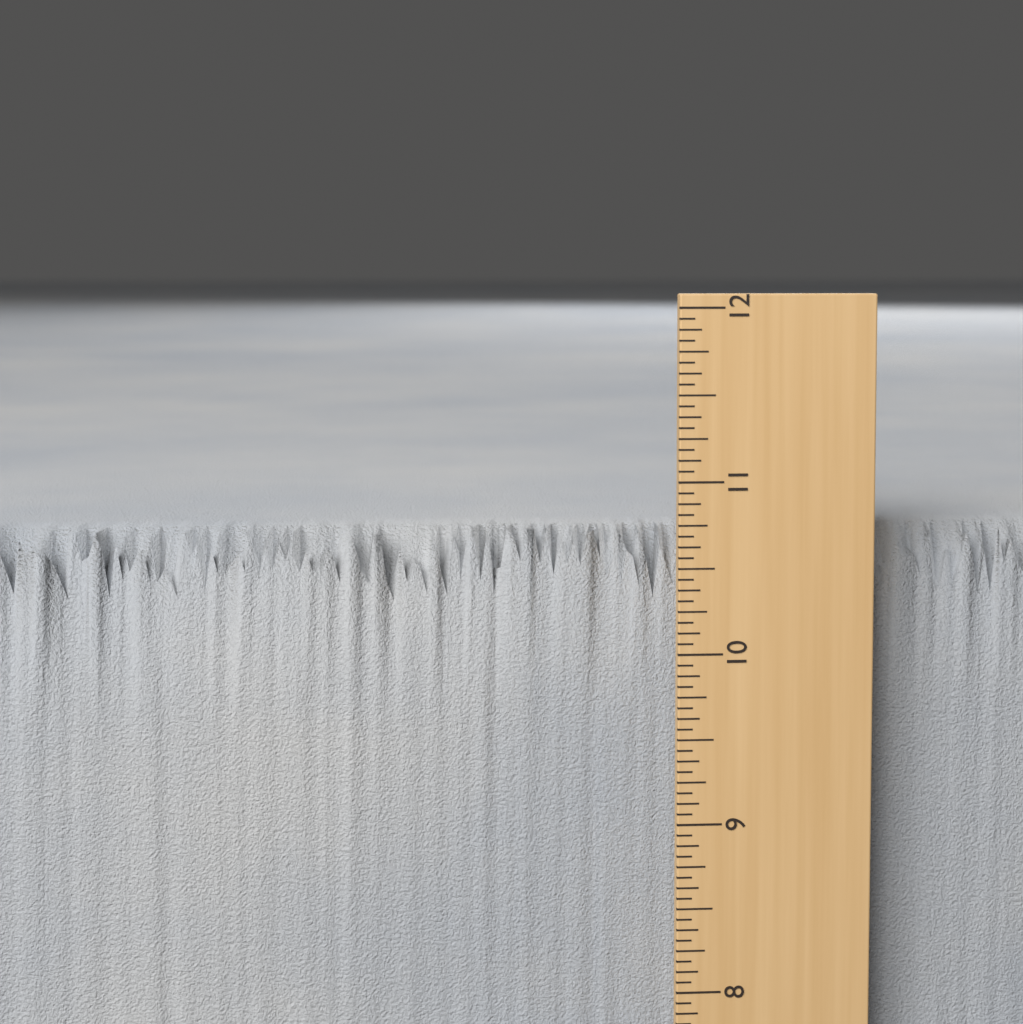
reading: 10.6875 in
